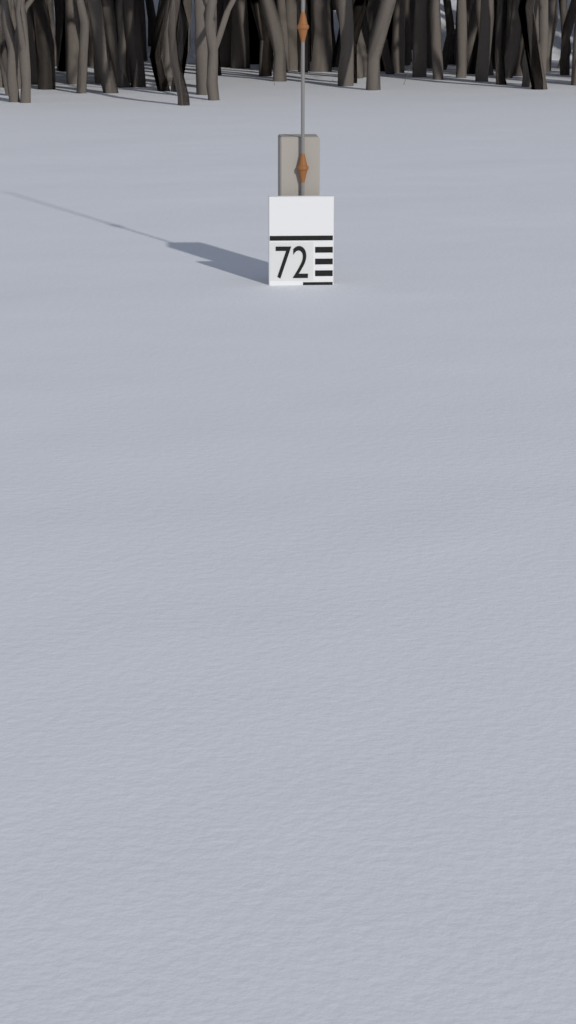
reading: 68 (no unit)
